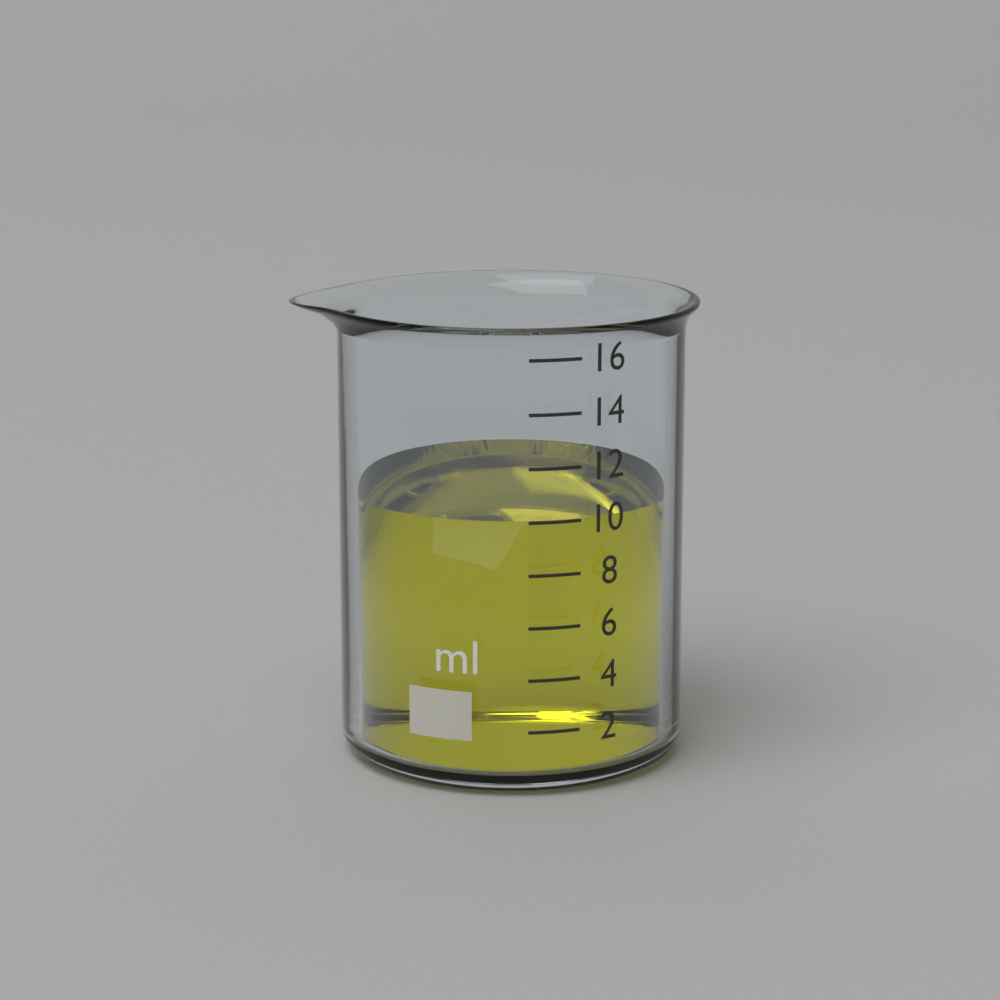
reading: 10 ml
